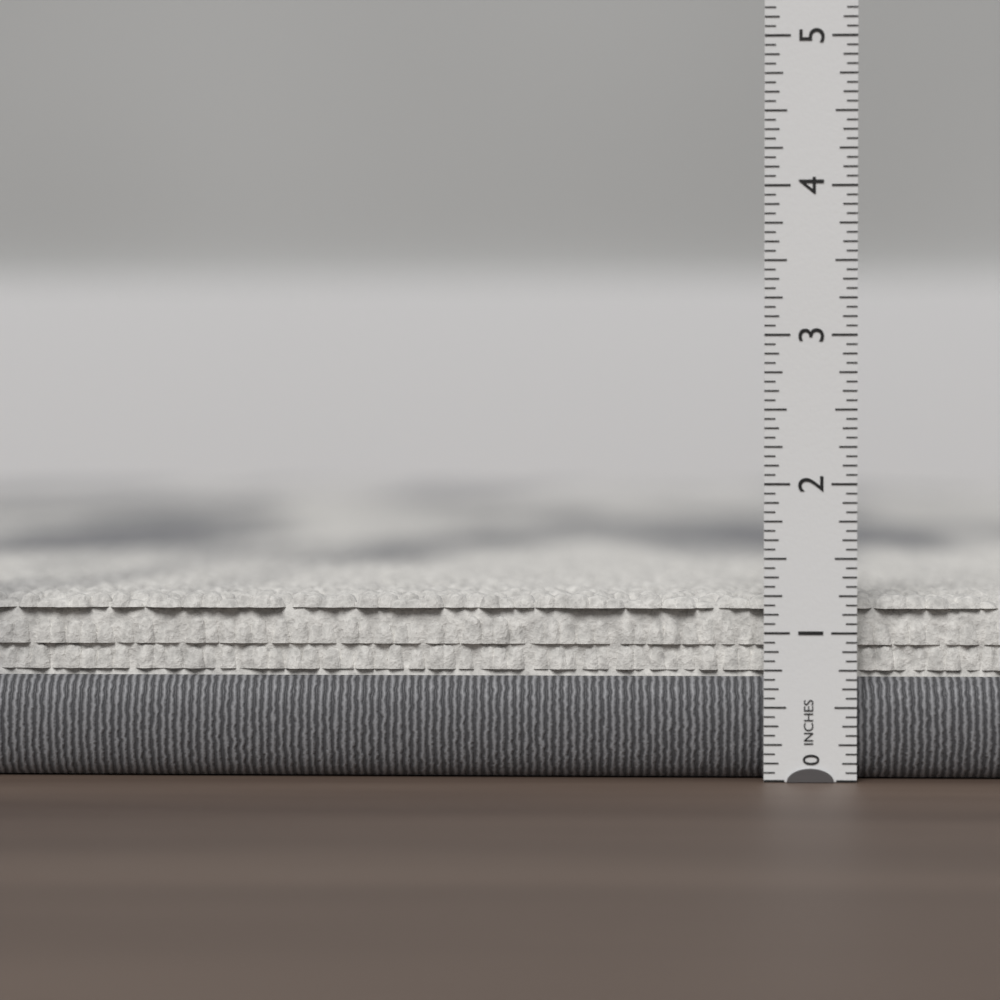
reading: 1.2500 in
